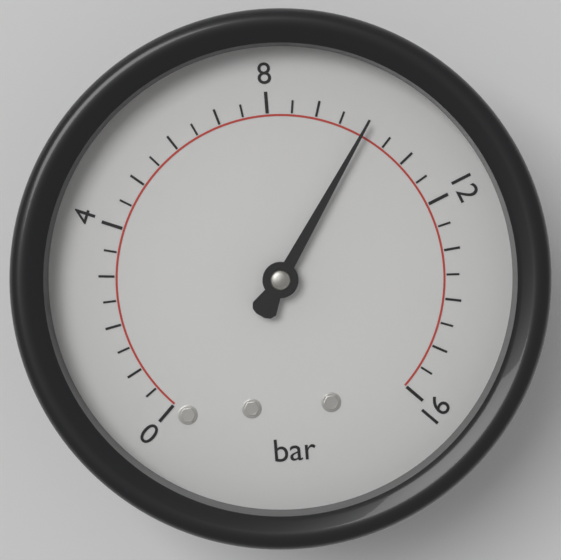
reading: 10.0 bar
